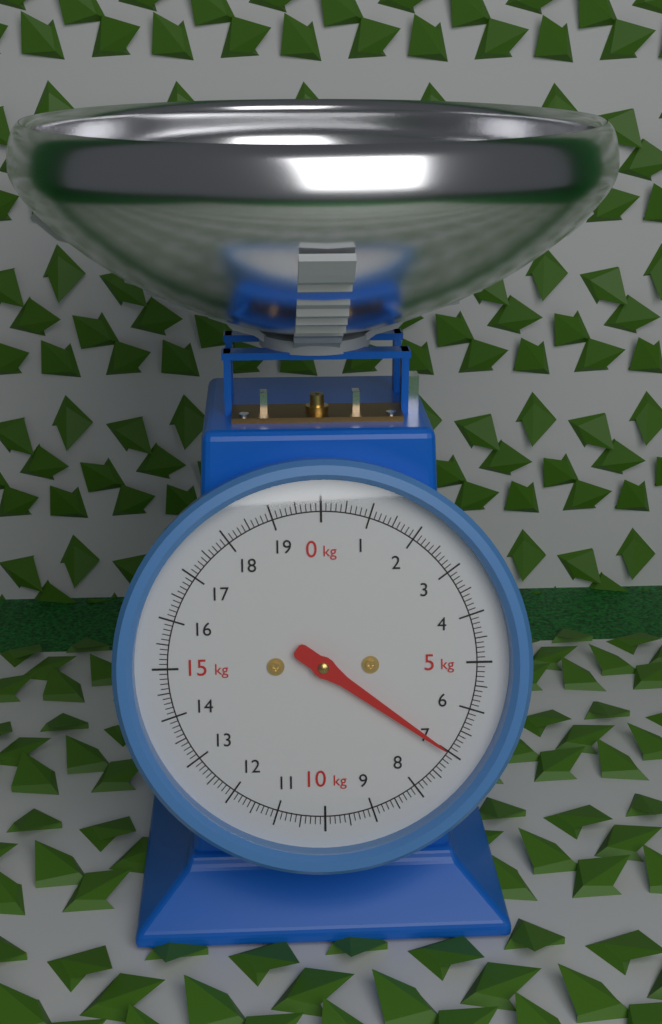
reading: 7.0 kg
